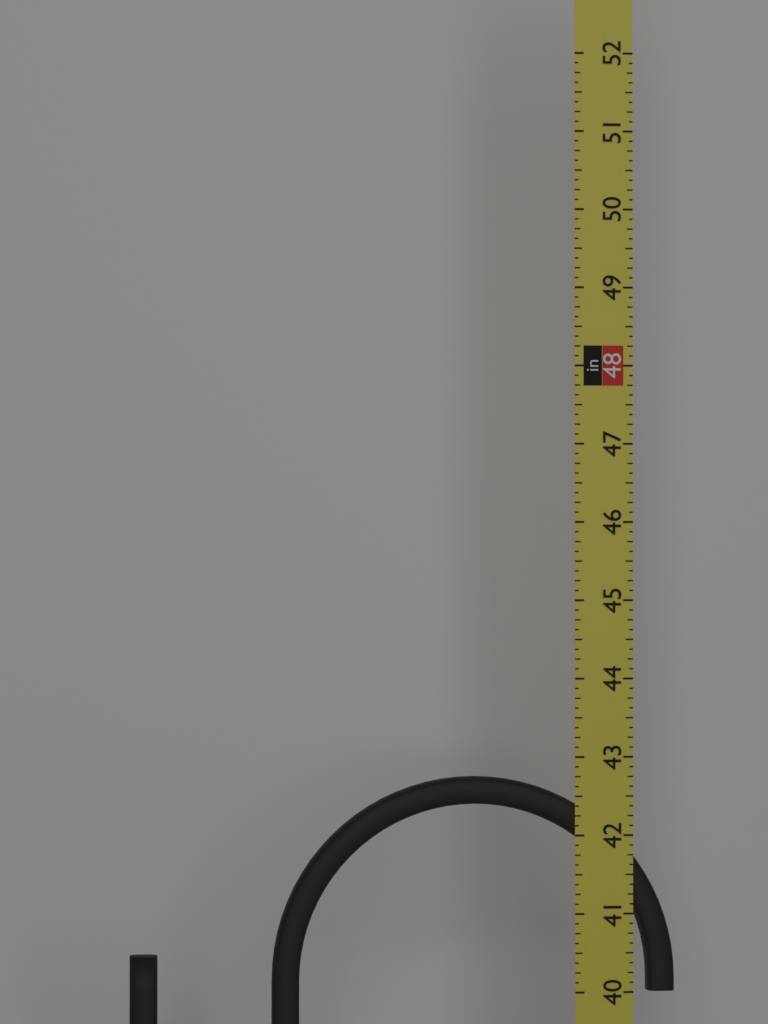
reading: 42.750 in
